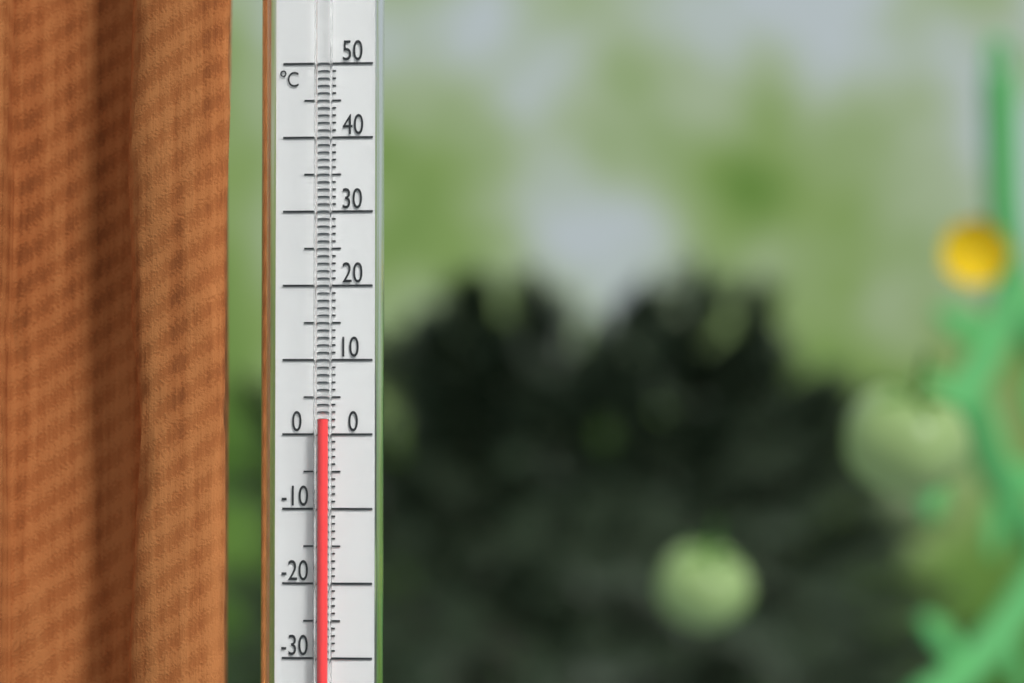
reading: 2 °C
